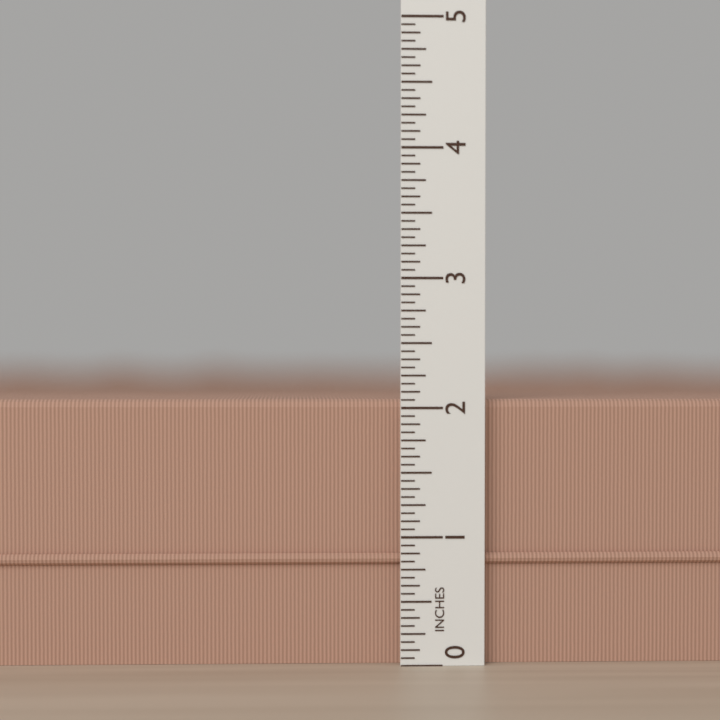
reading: 2.0625 in
